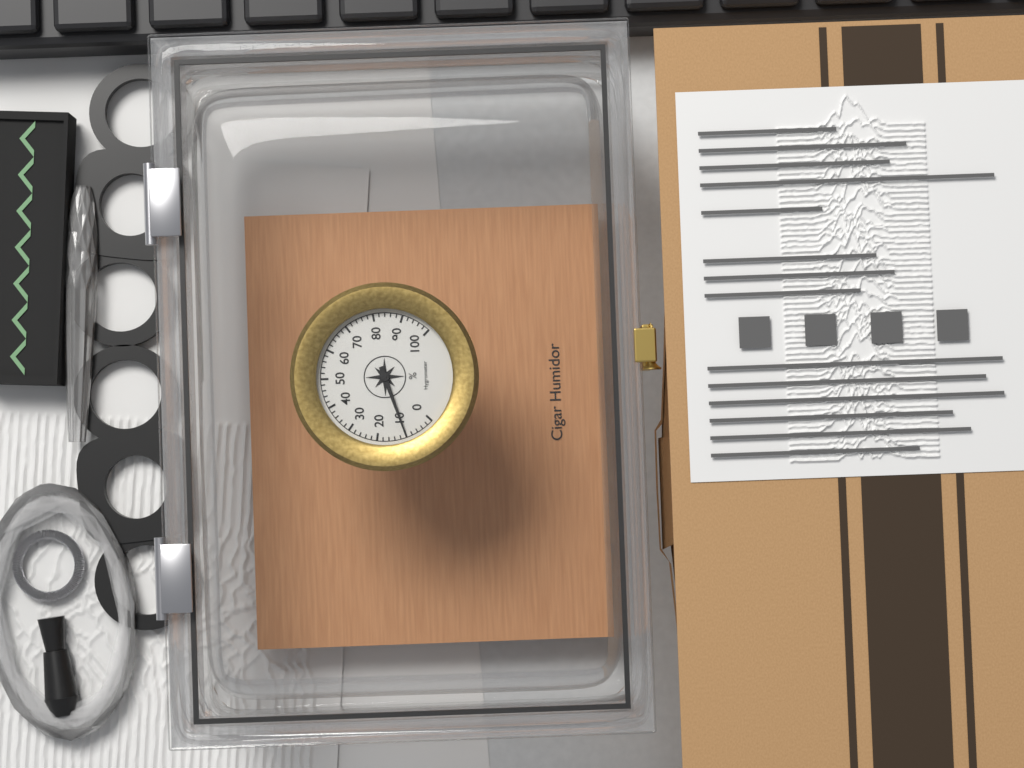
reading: 10 %
